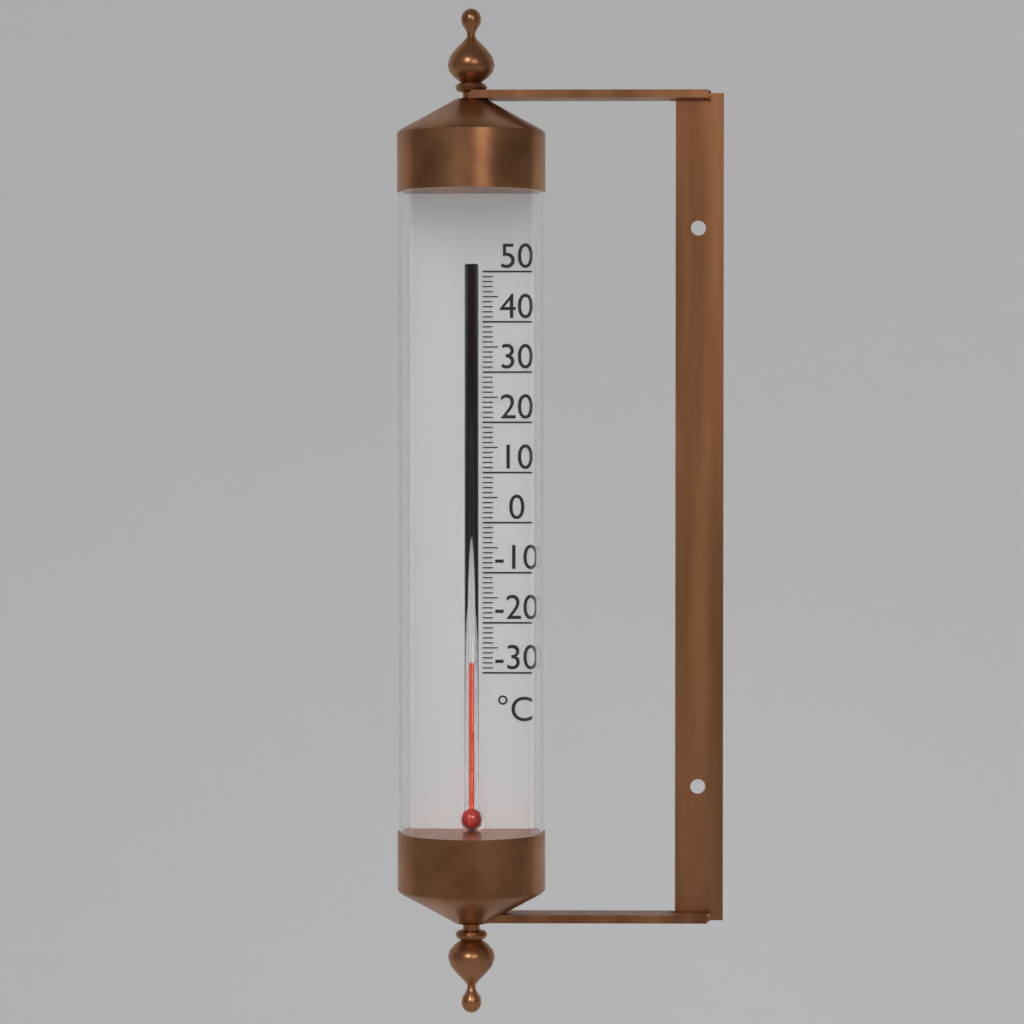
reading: -28 °C
